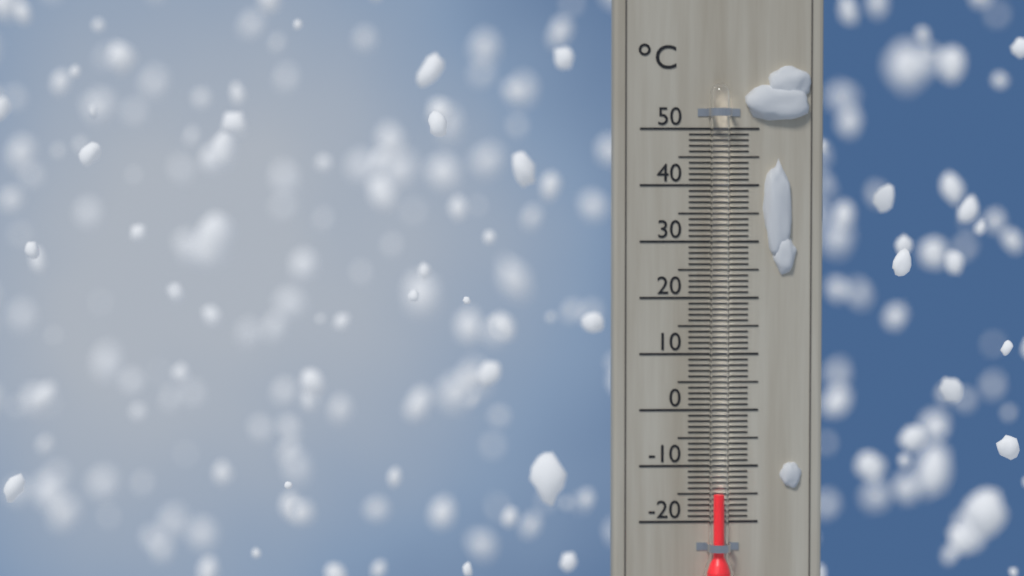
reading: -15 °C
